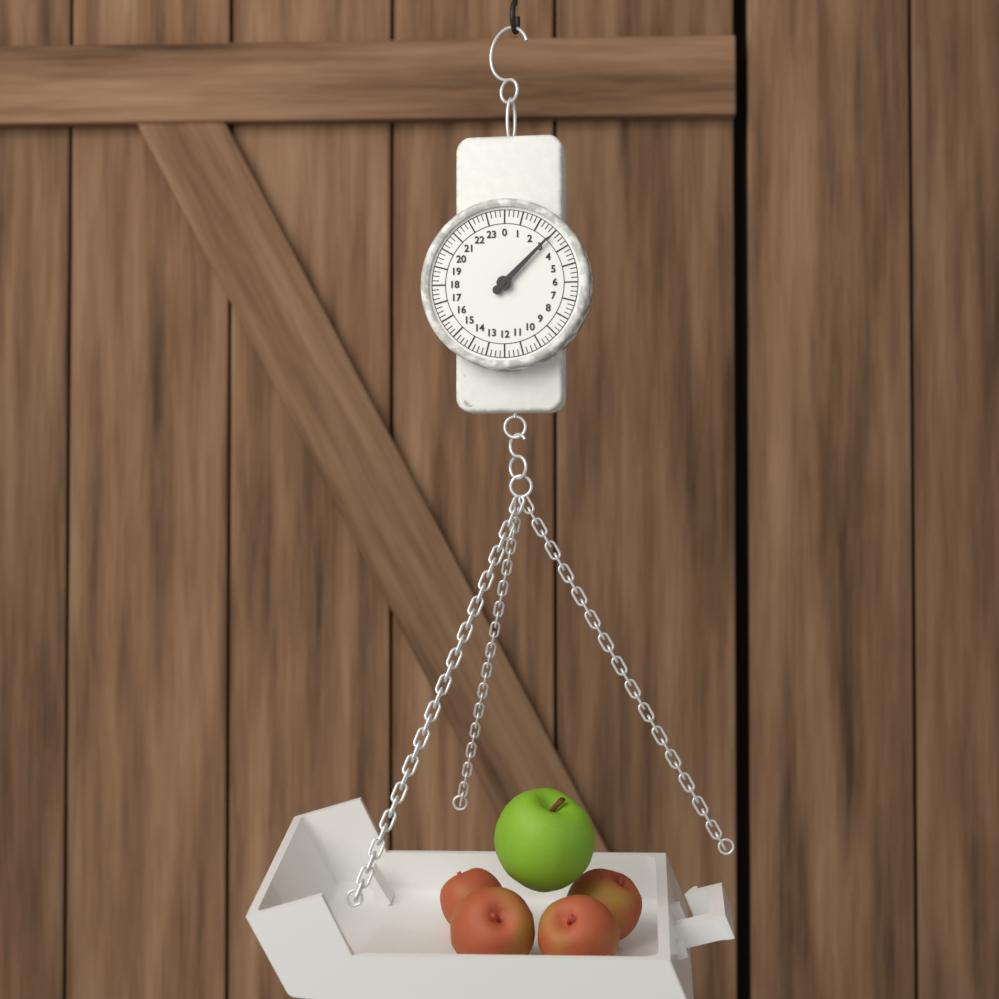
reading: 3.00 (no unit)
